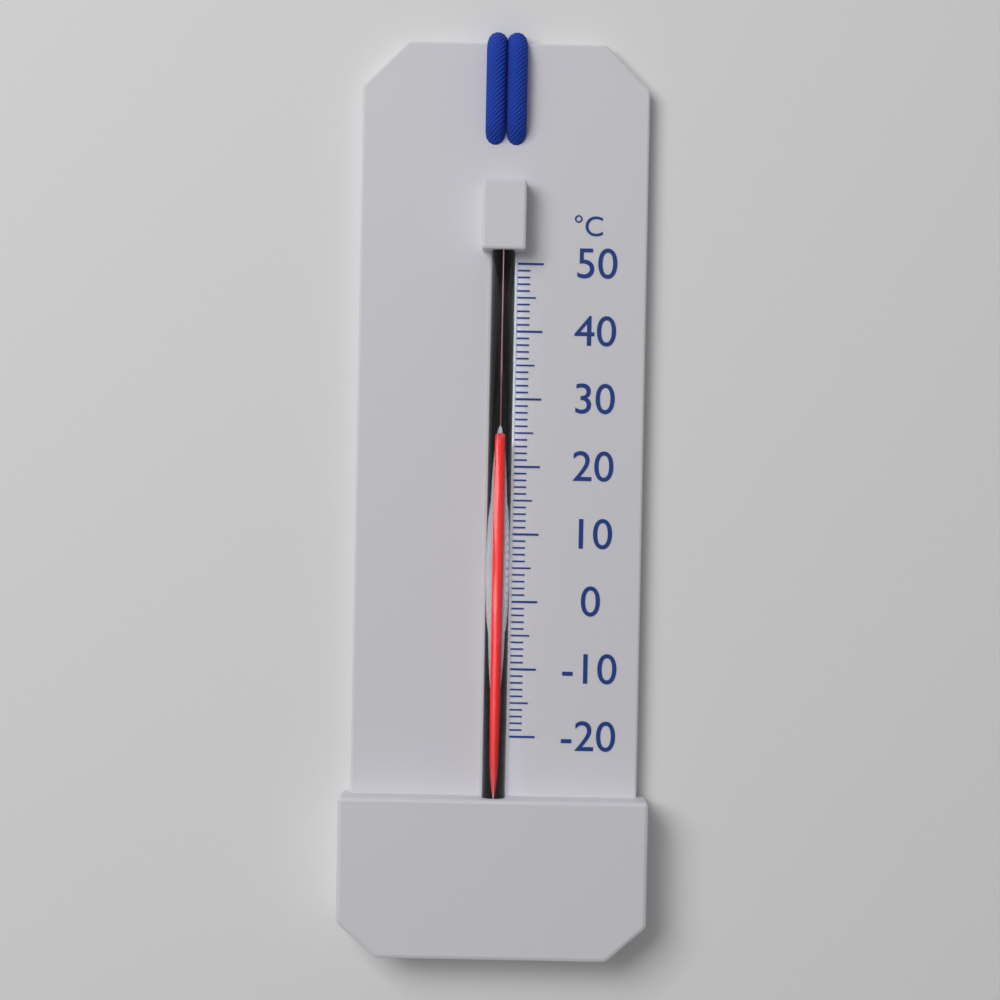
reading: 24 °C
